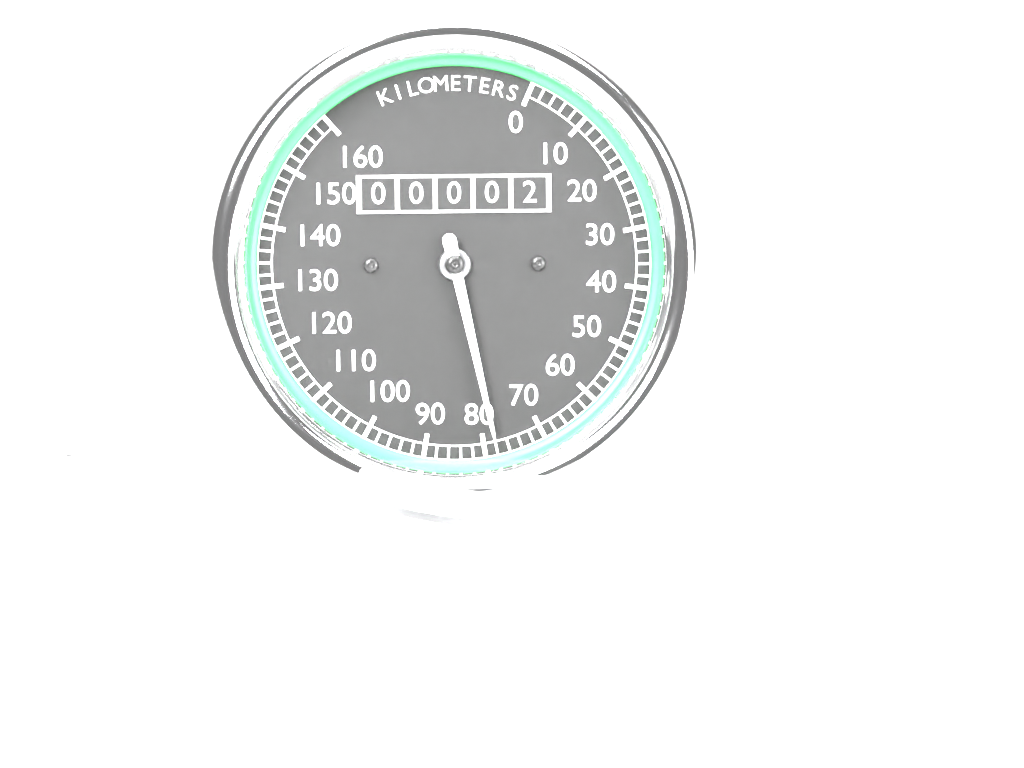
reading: 78 km/h
